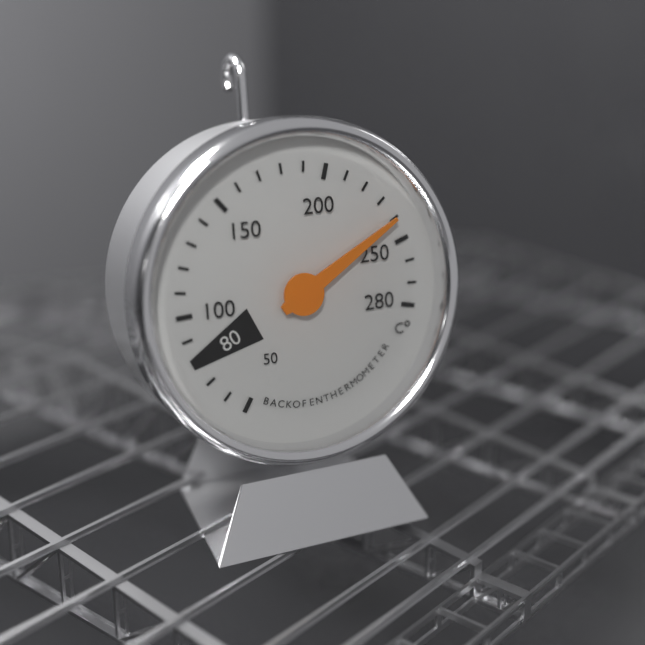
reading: 240 °C
